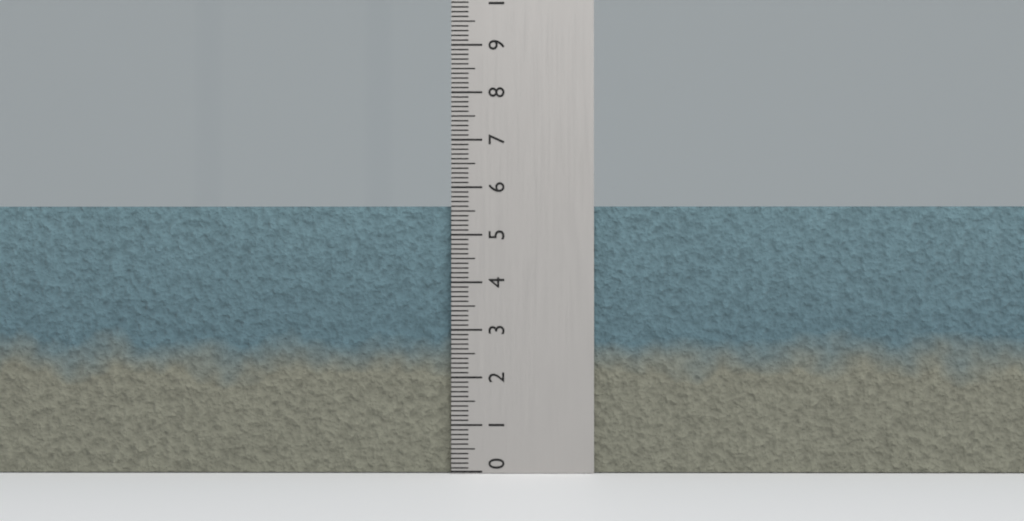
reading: 5.6 (no unit)
